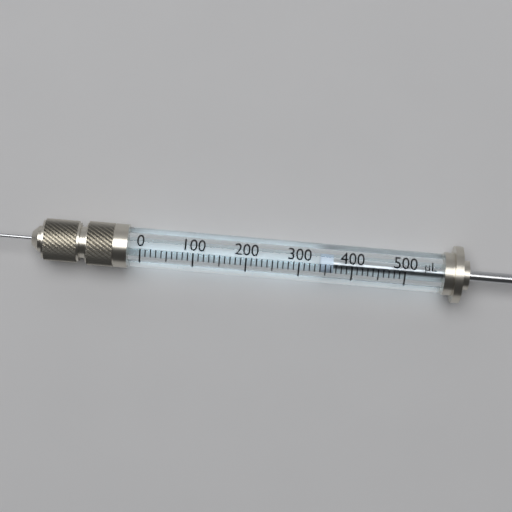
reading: 340 µL
